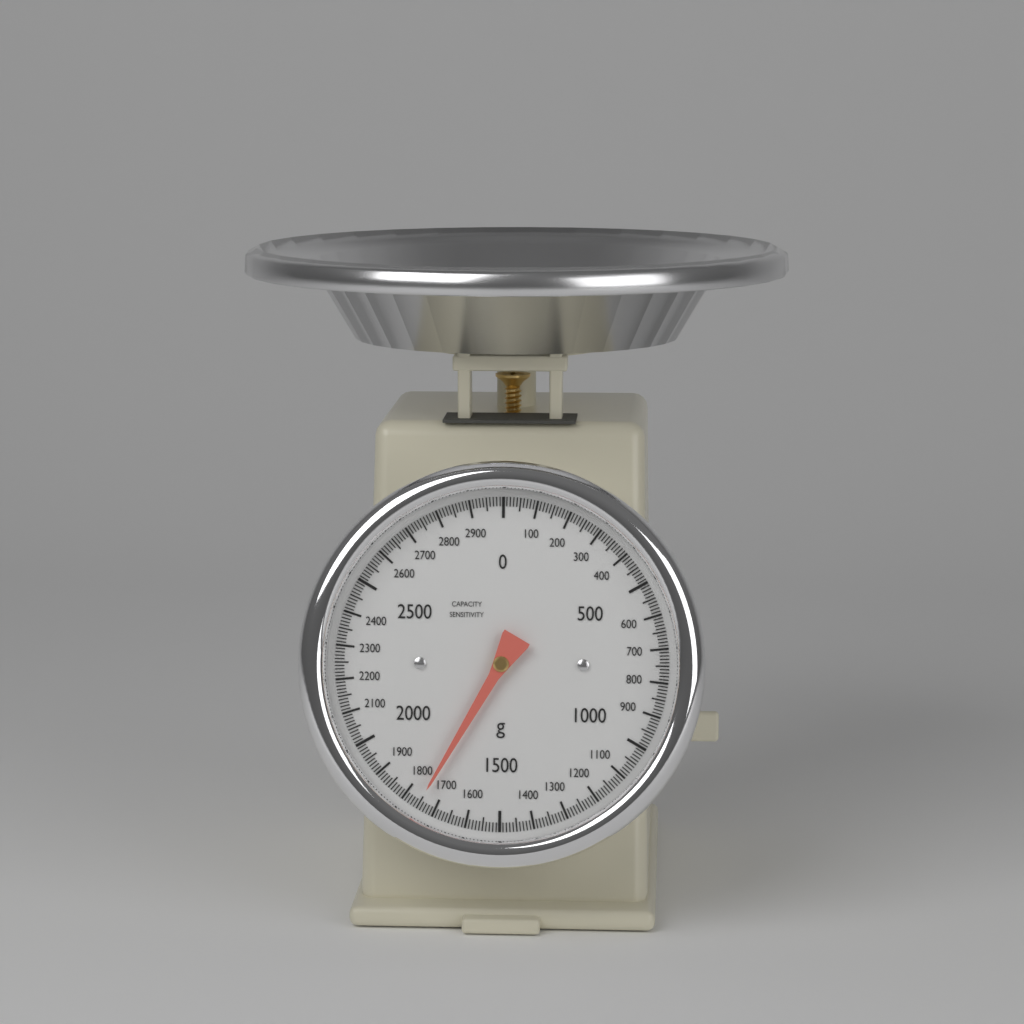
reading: 1750 g
